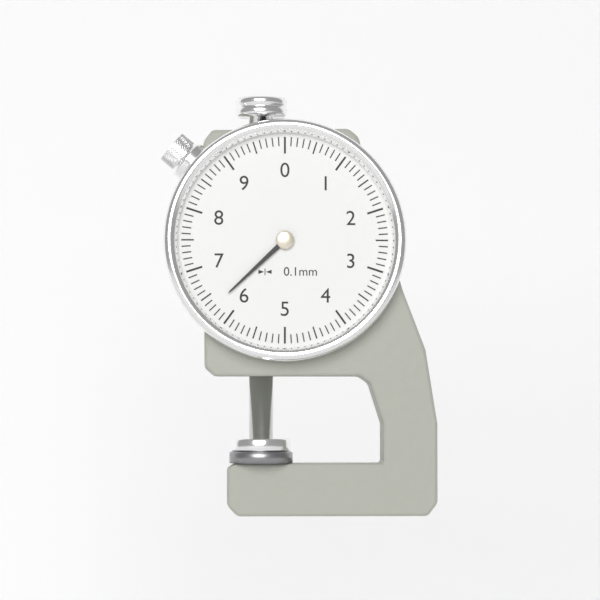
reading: 6.3 mm
